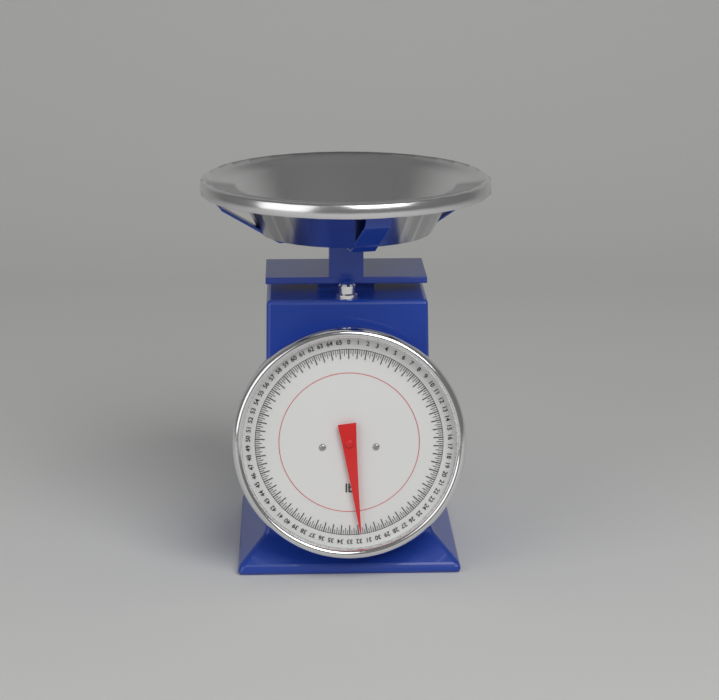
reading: 31.75 lb
